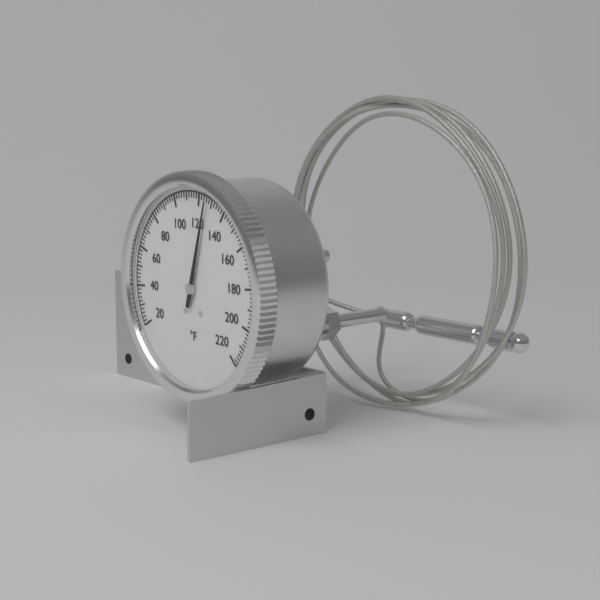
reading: 126 °F
